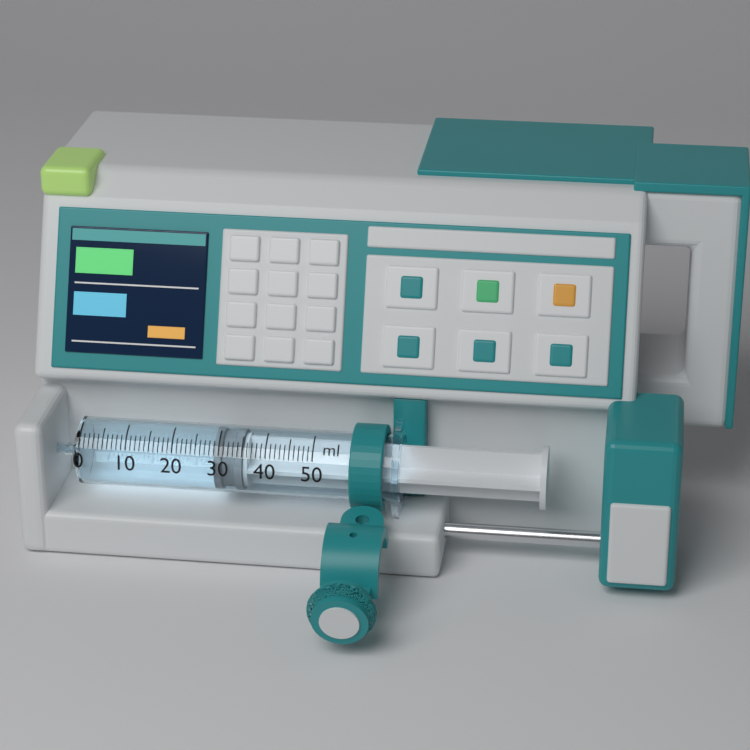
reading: 29 ml
